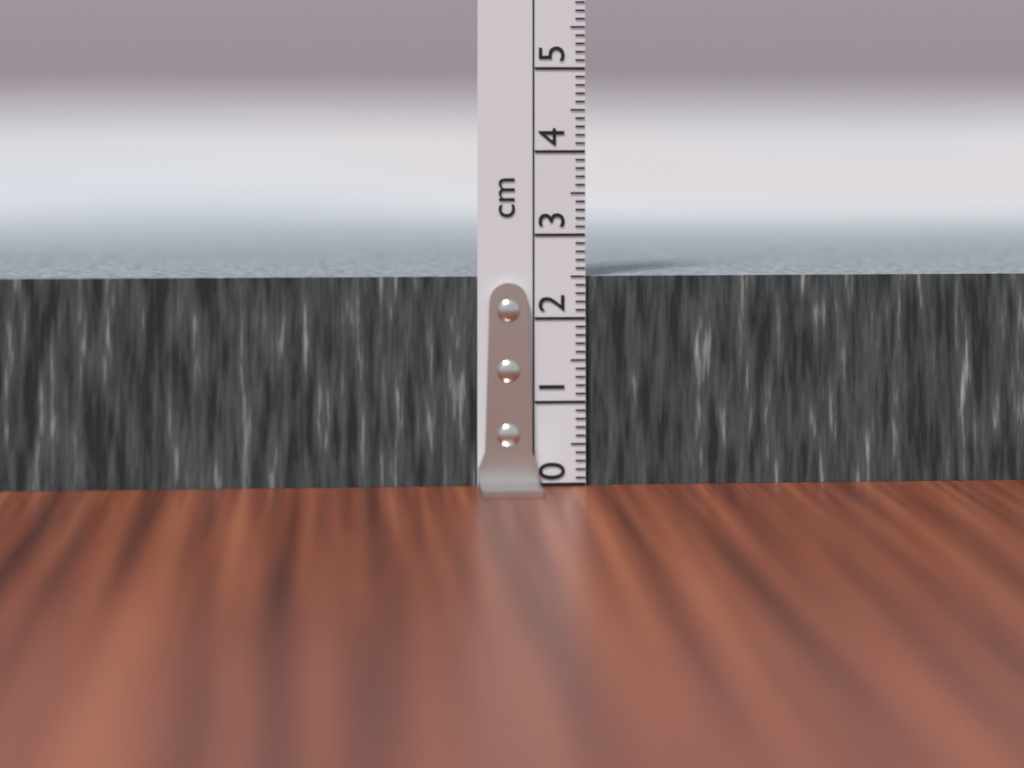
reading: 2.5 cm
